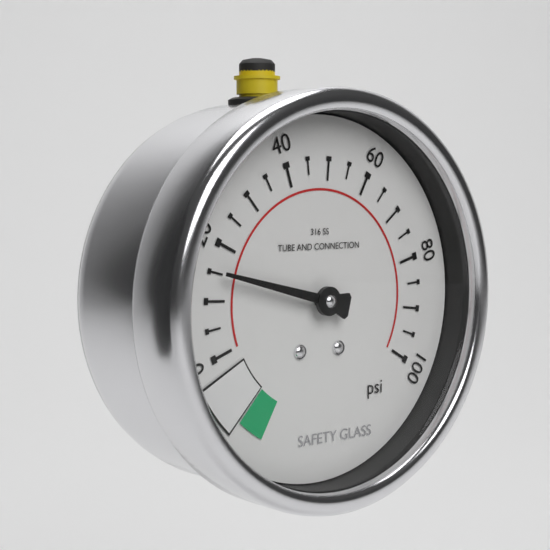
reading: 15 psi
